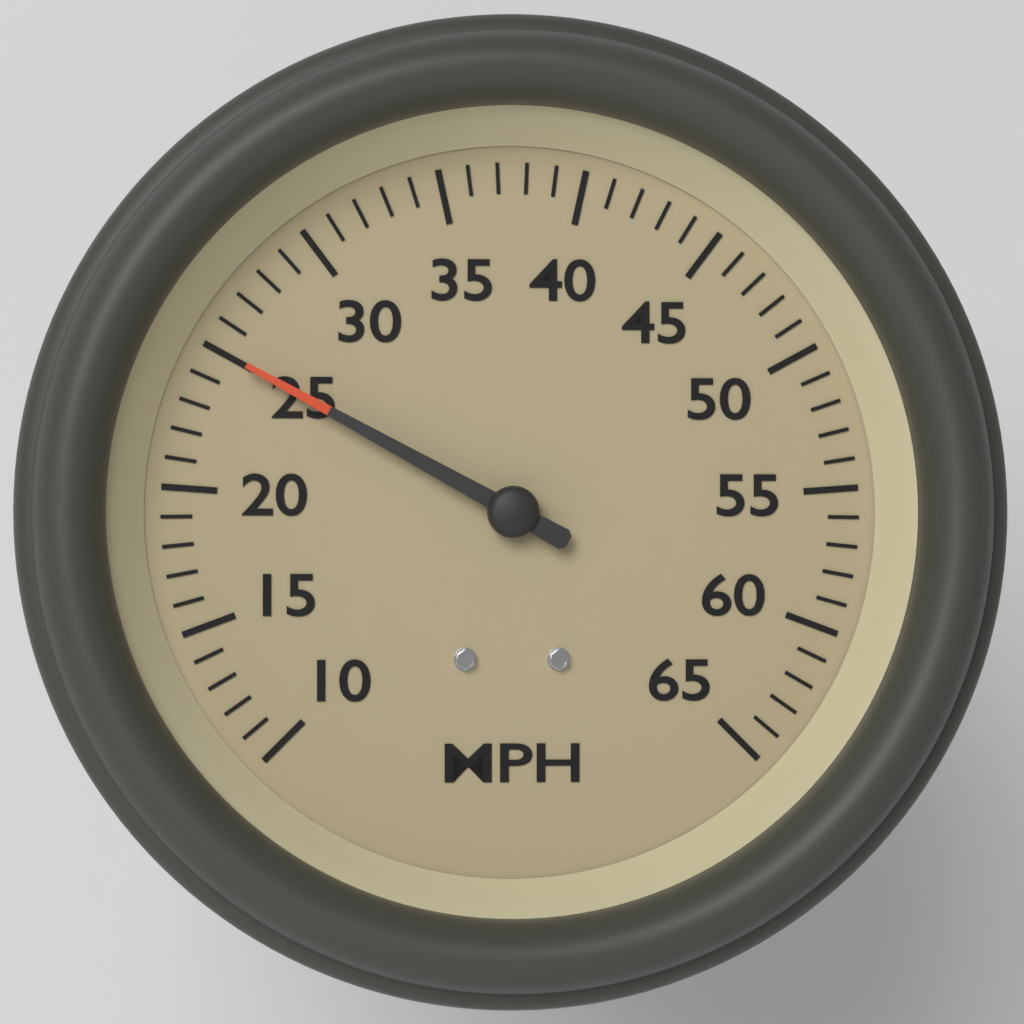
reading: 25 MPH
